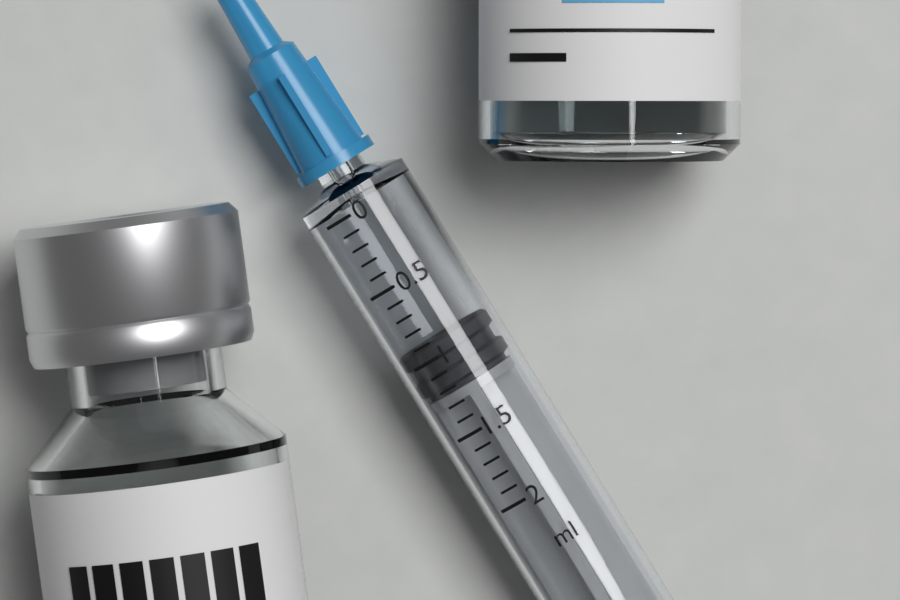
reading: 0.9 ml
